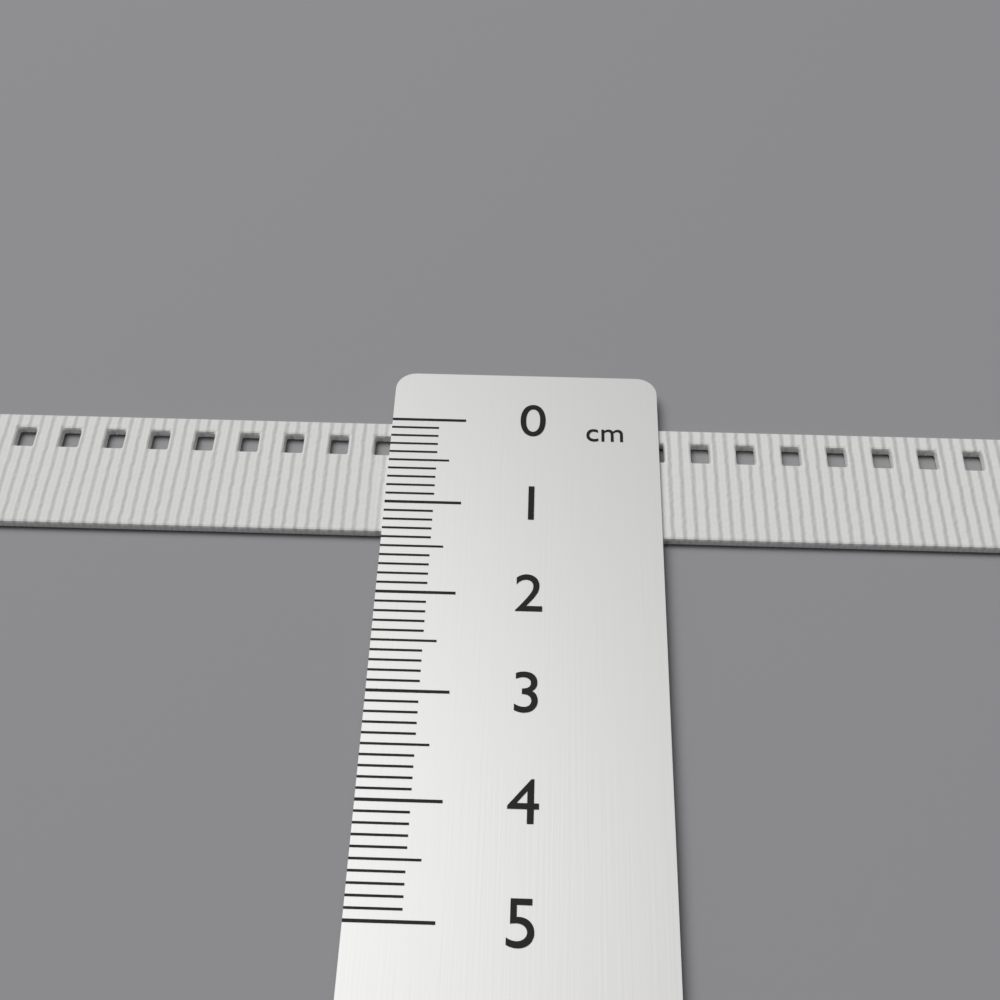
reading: 1.3 cm
